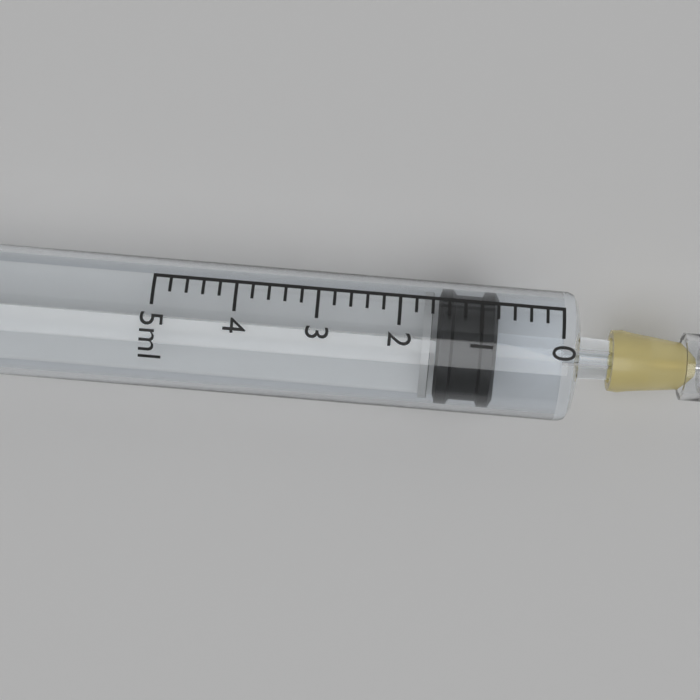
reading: 0.8 ml
